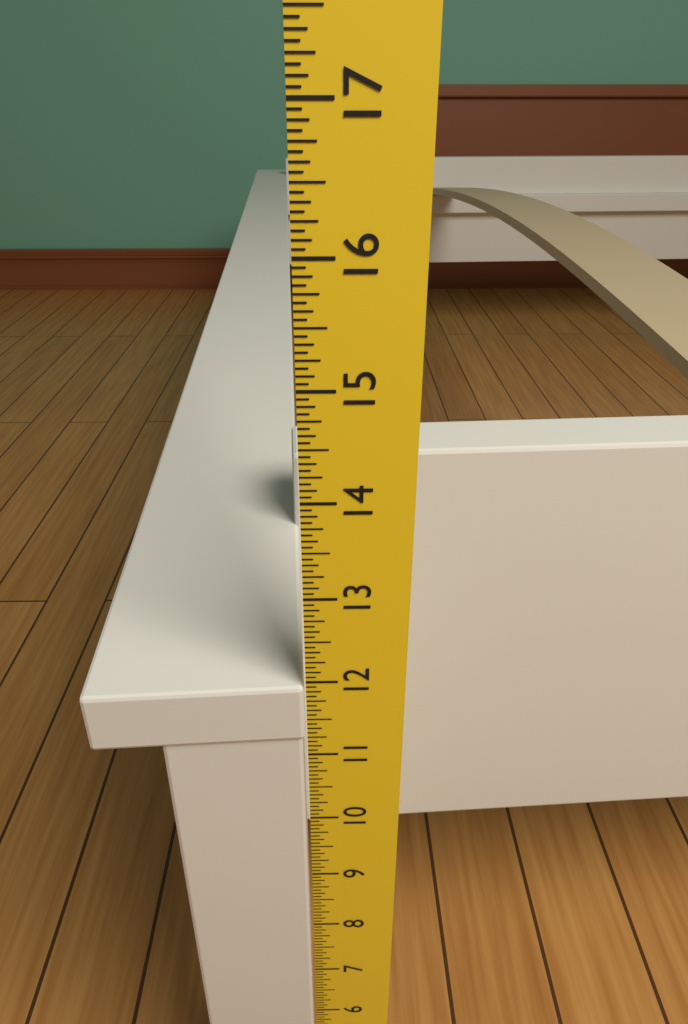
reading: 11.9375 in
